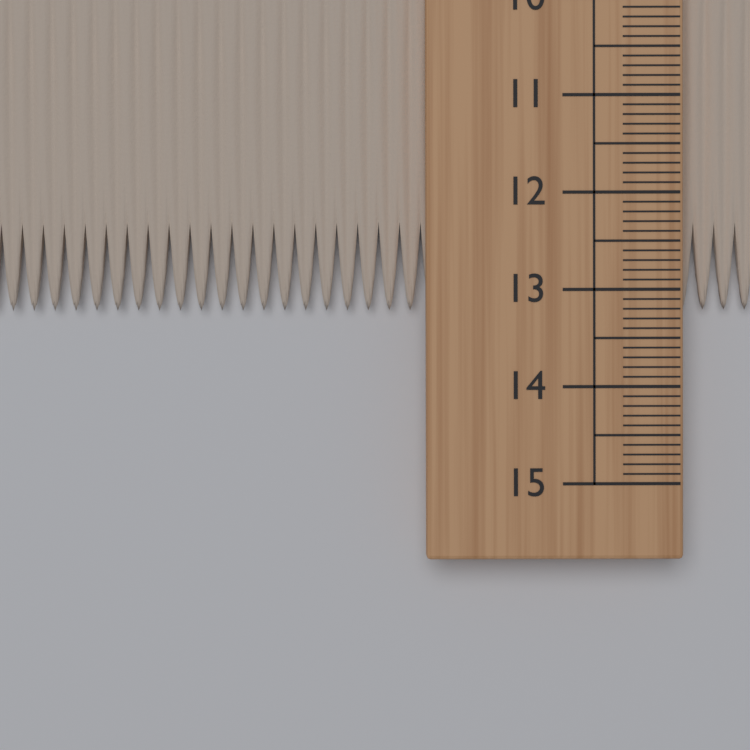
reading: 13.2 cm
